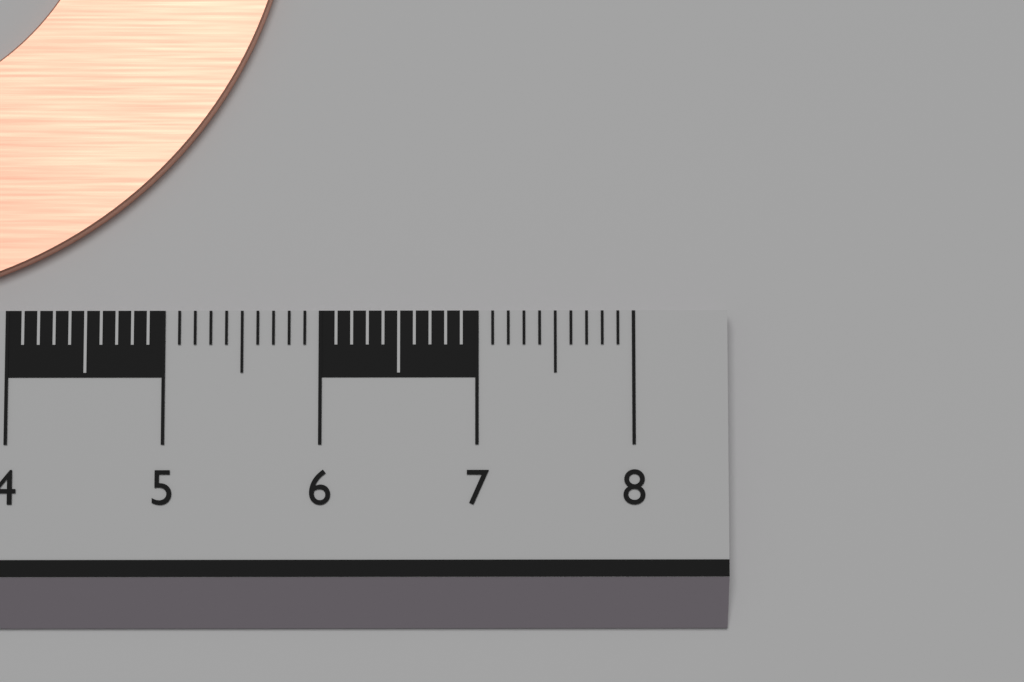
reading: 5.8 cm
